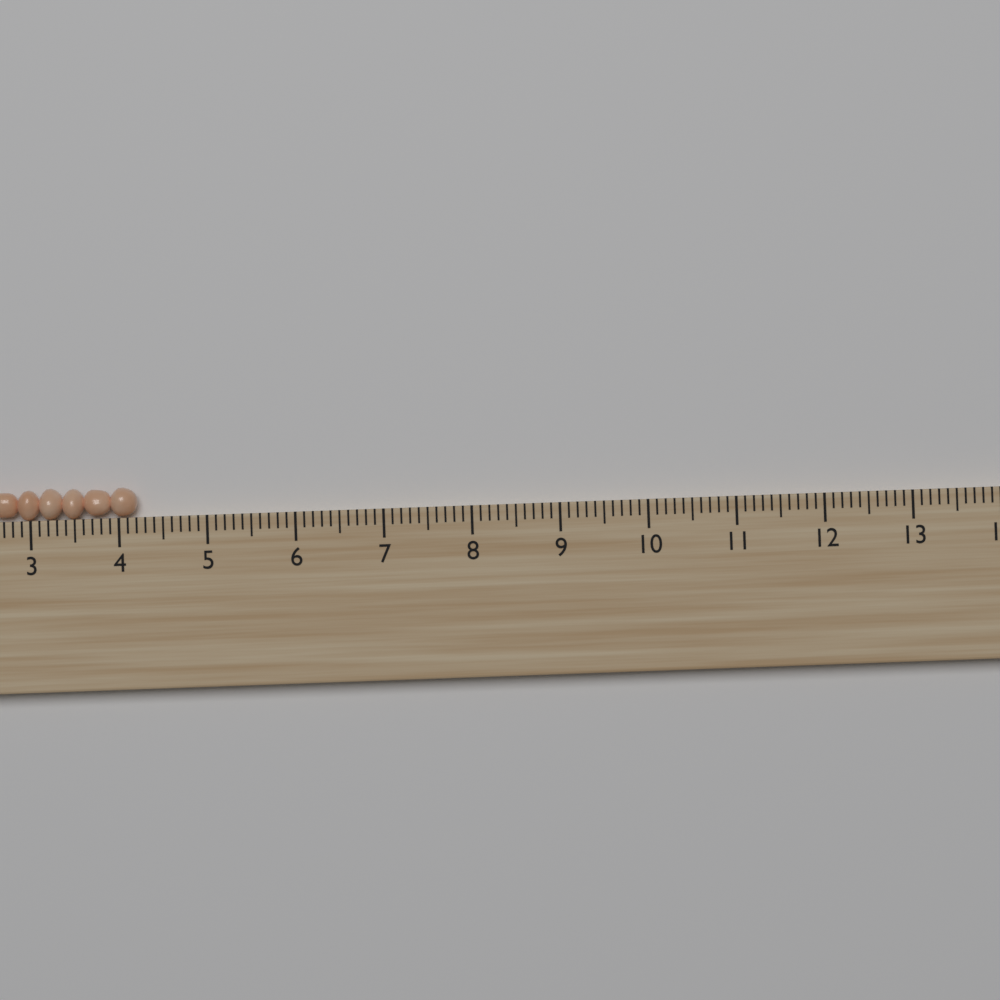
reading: 4.2 (no unit)
